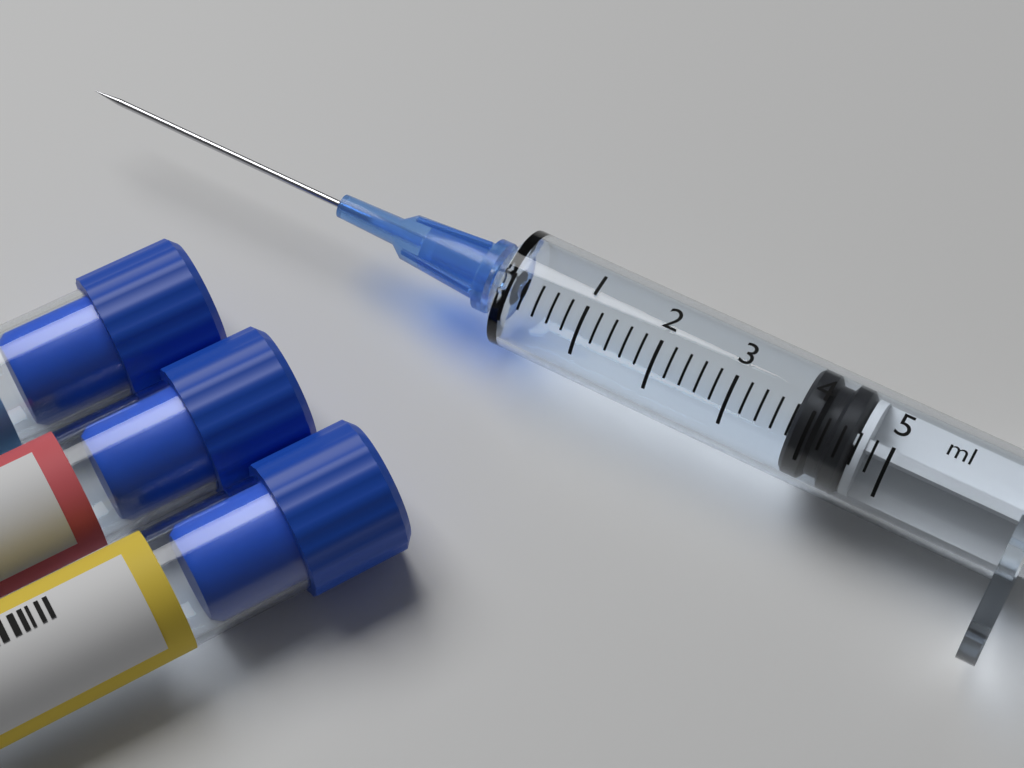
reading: 3.8 ml
